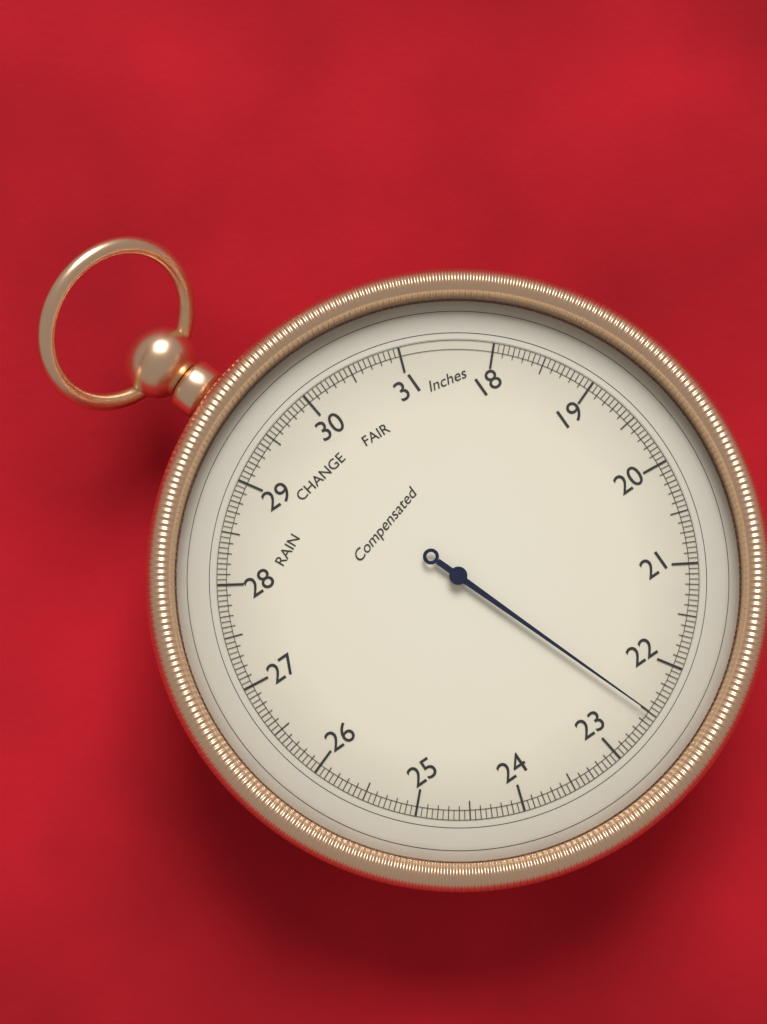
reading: 22.50 inHg
